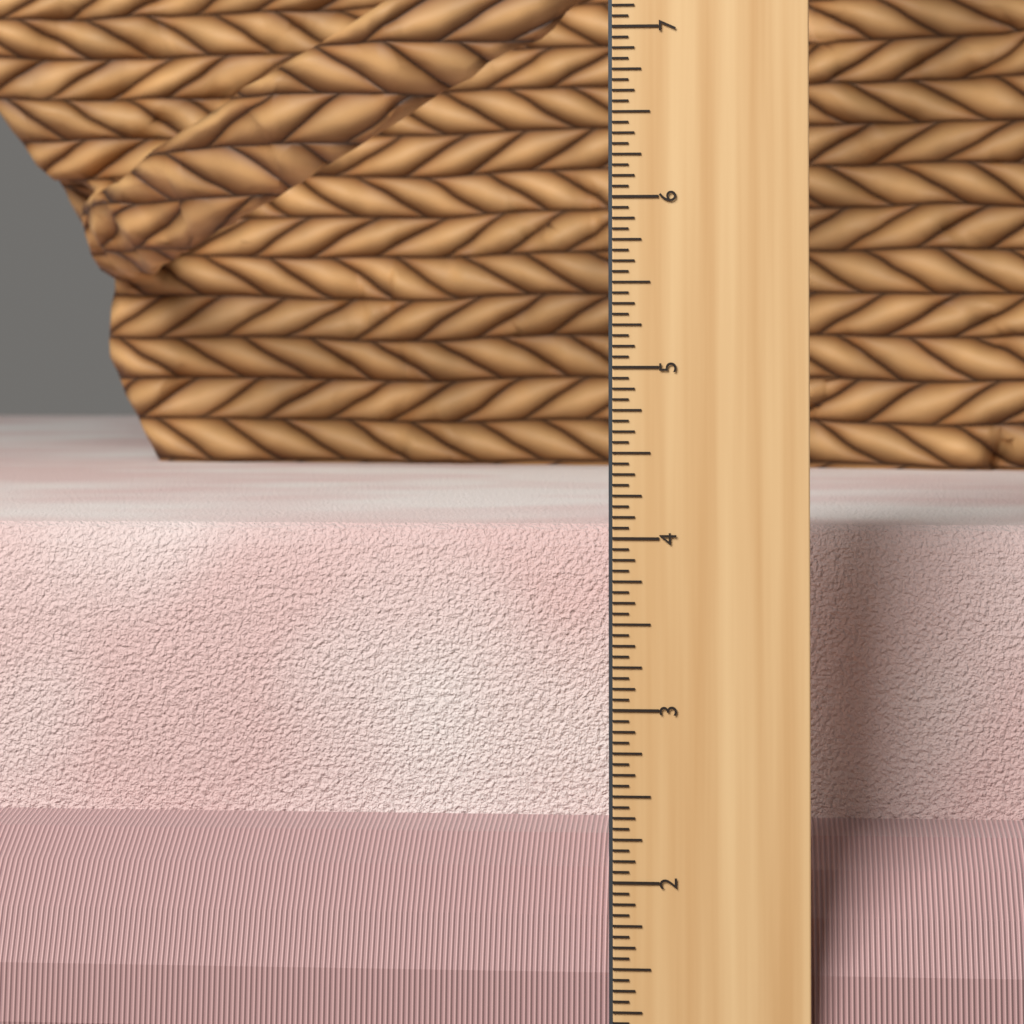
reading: 4.0000 in
